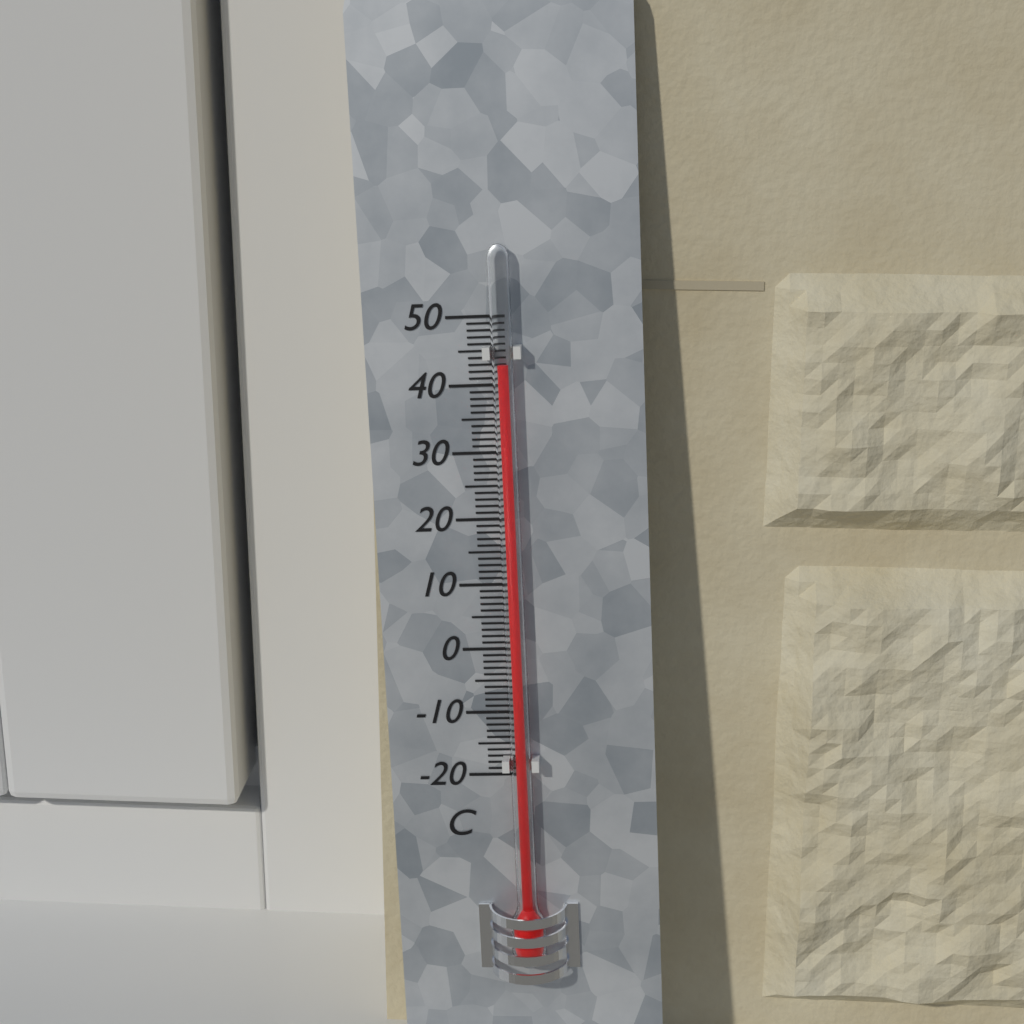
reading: 43 °C
